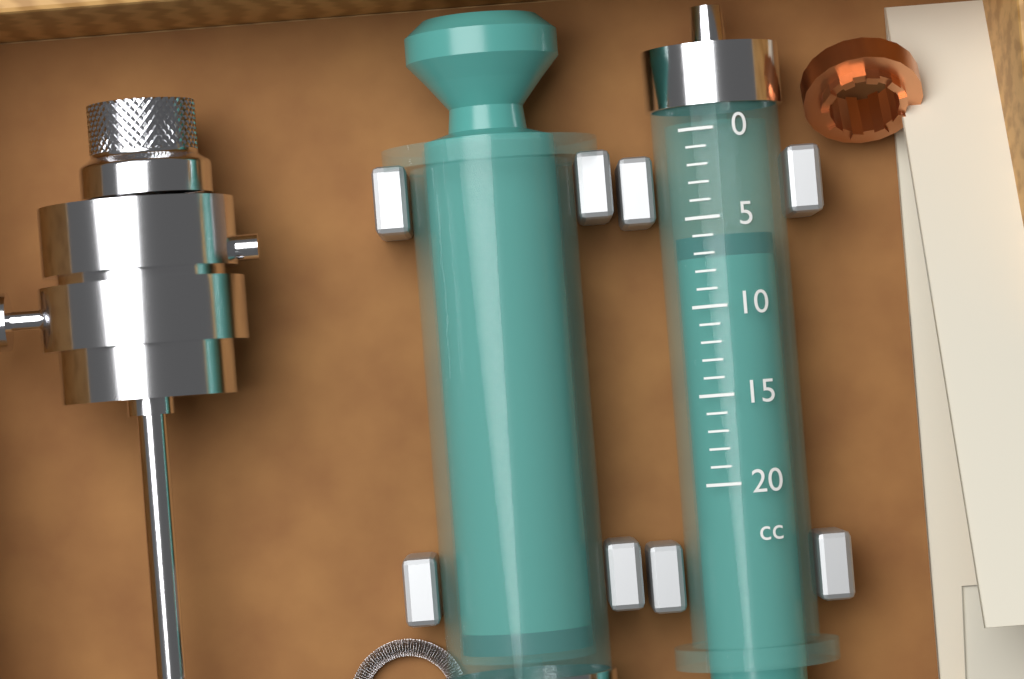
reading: 6 cc
